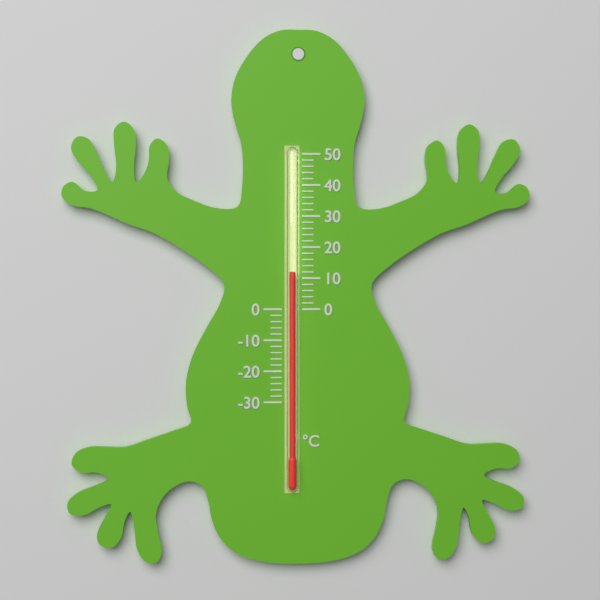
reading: 12 °C
